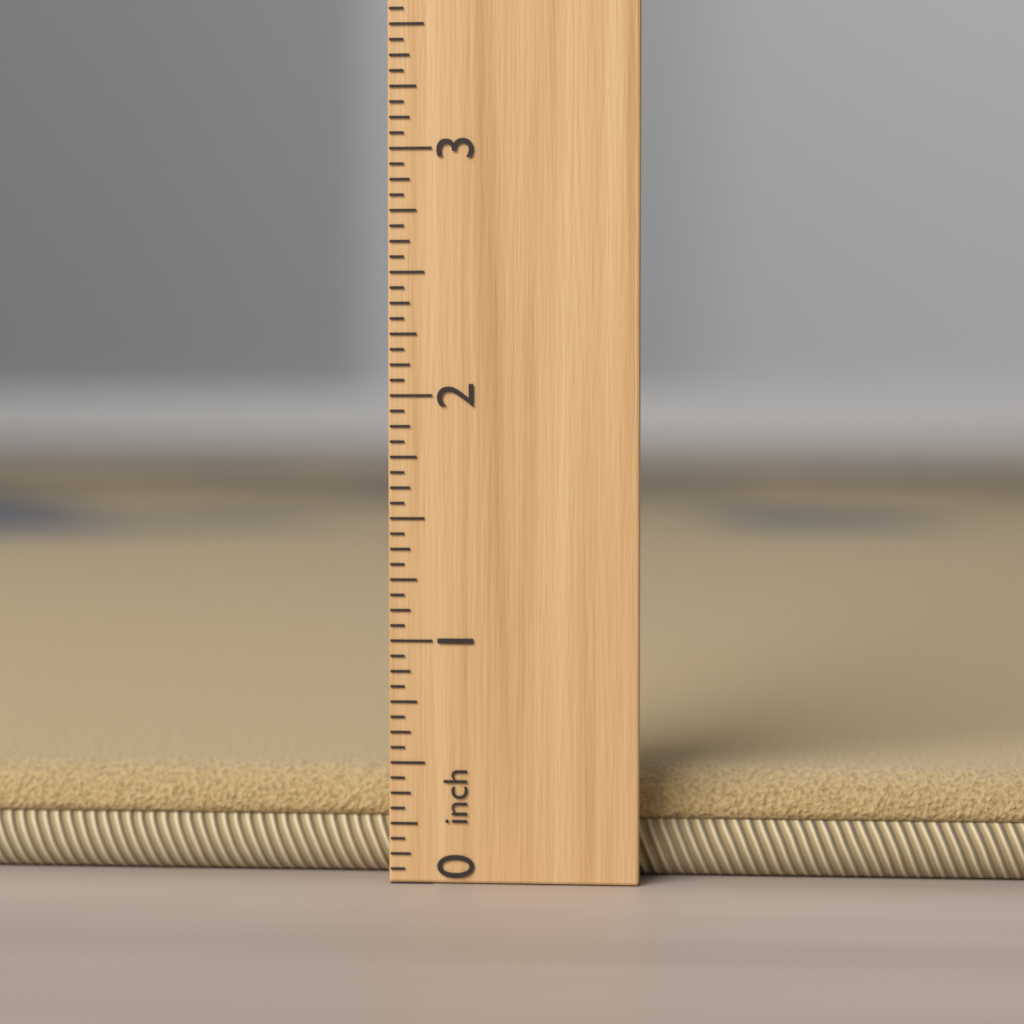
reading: 0.4375 inch
